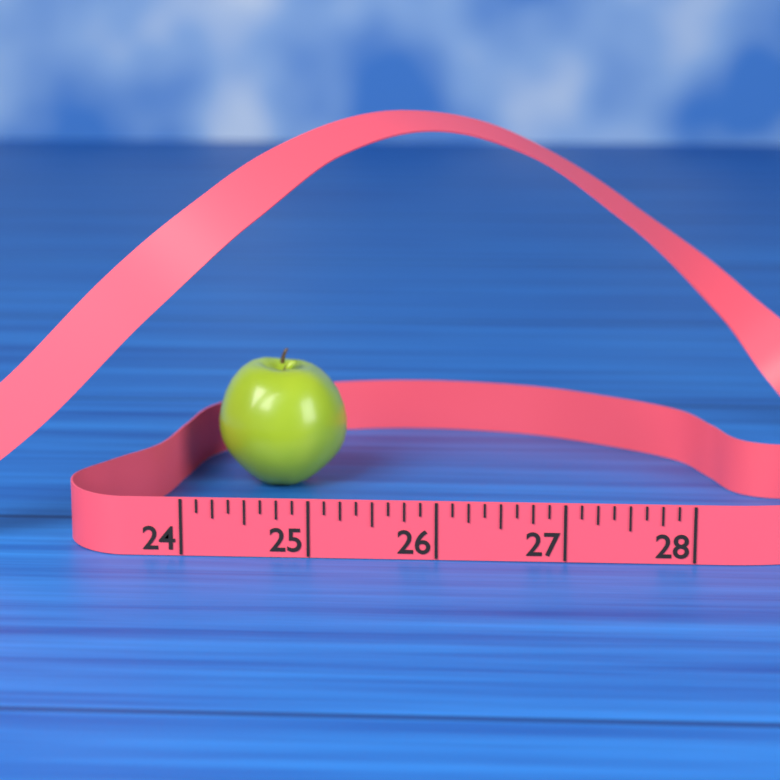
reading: 25.125 (no unit)
